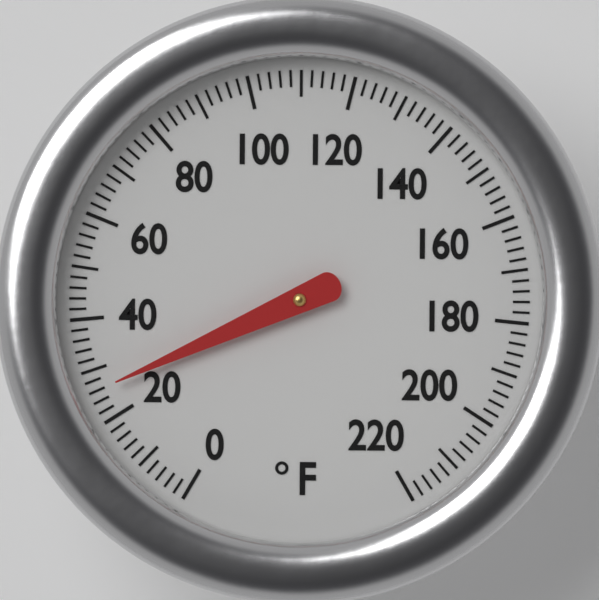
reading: 26 °F
